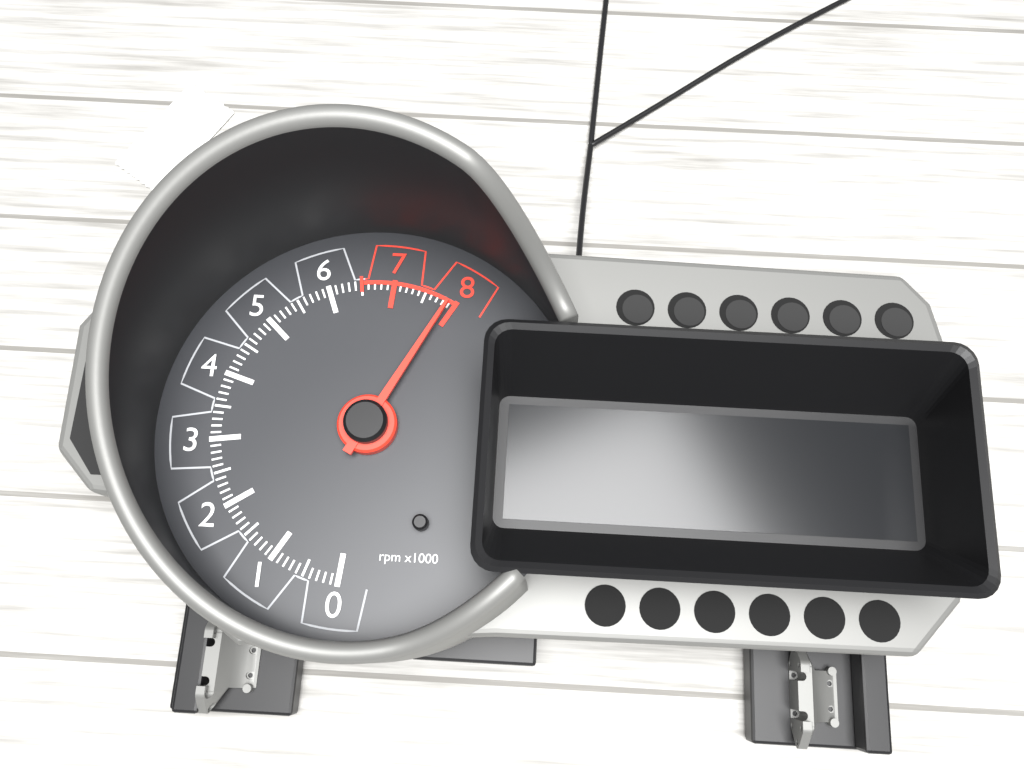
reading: 7900 rpm
